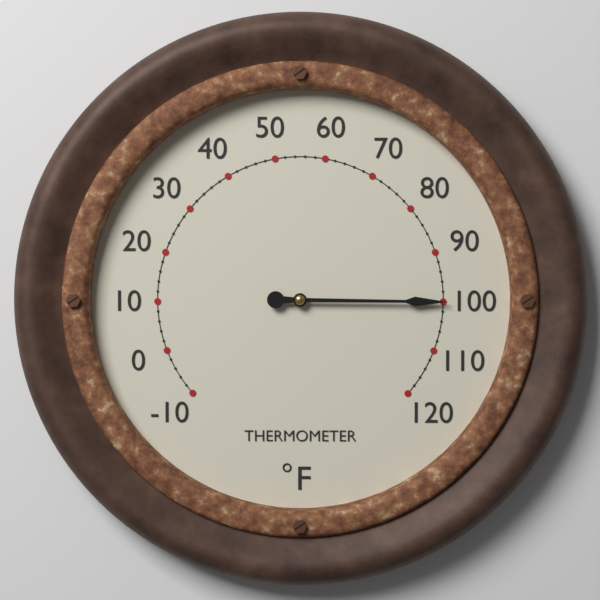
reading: 100 °F
